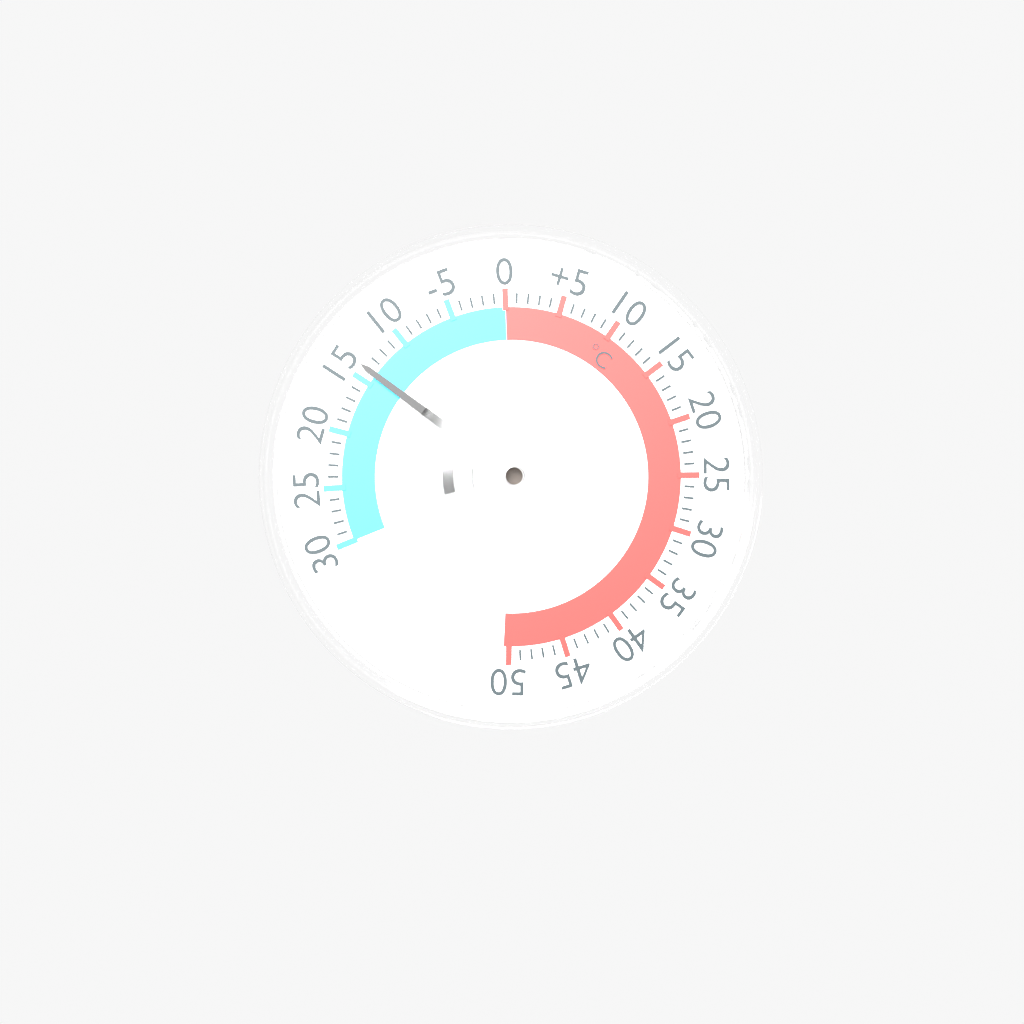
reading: -14 °C
